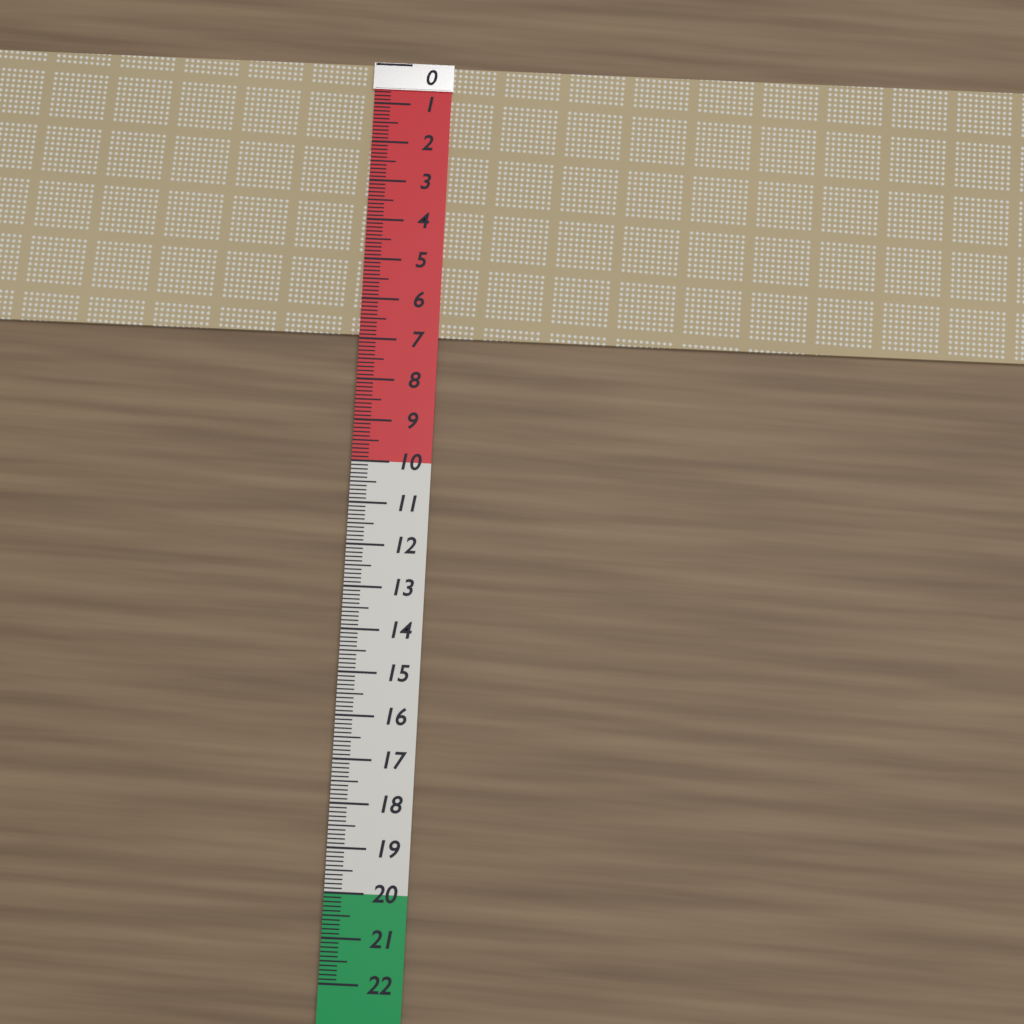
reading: 6.9 (no unit)
